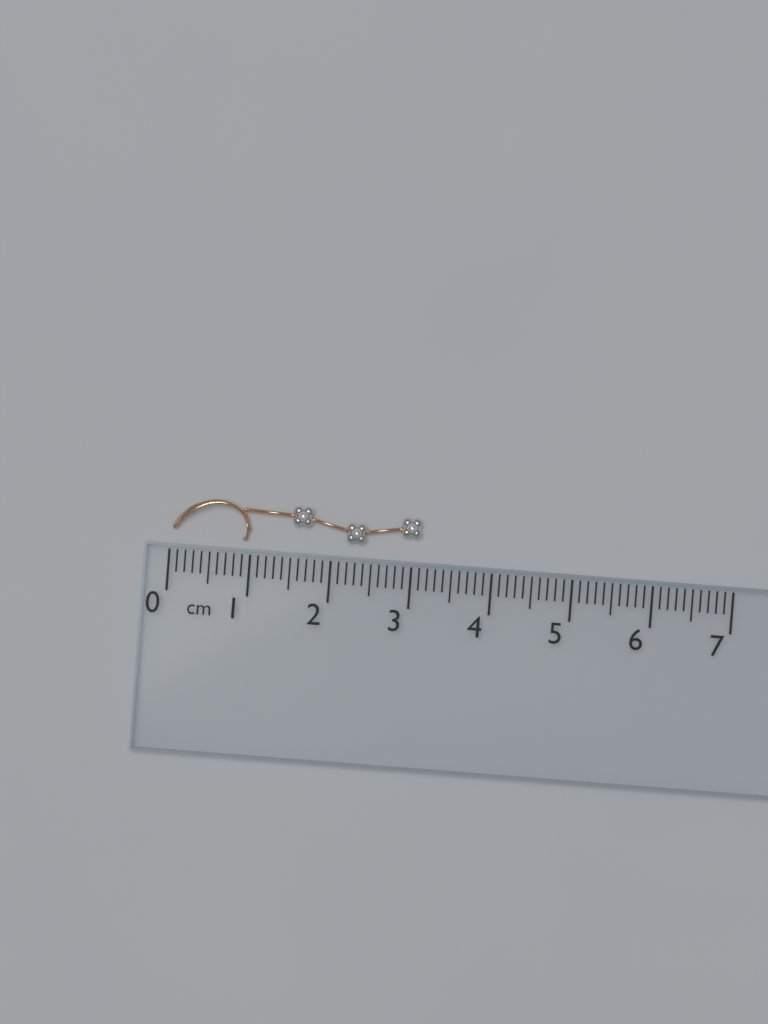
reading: 3.1 cm
